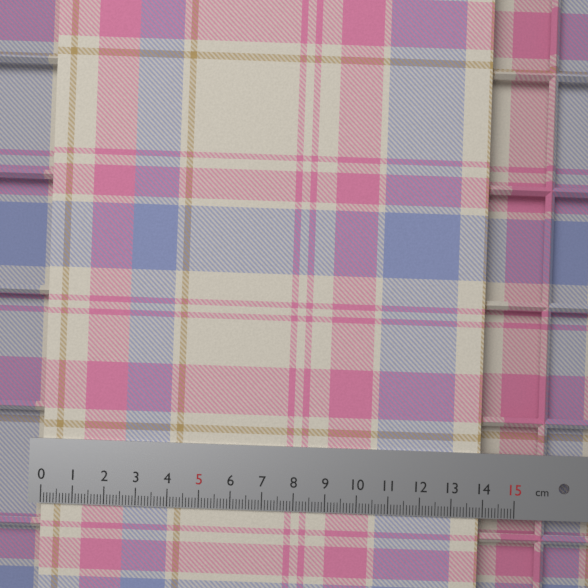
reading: 13.9 cm
